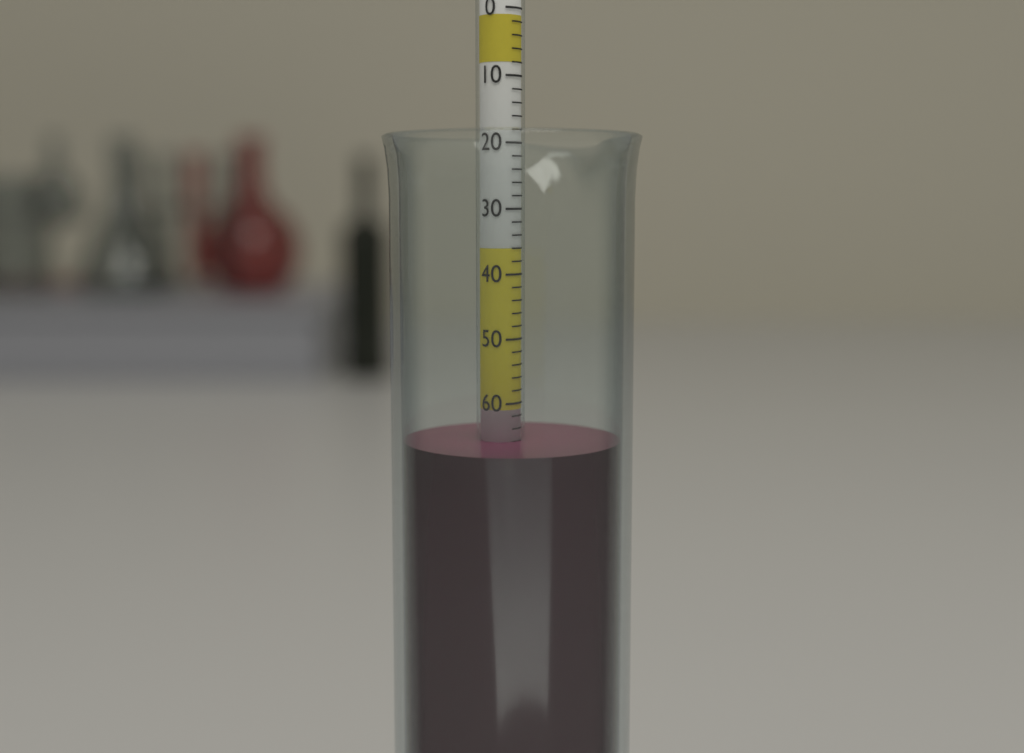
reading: 66 (no unit)
